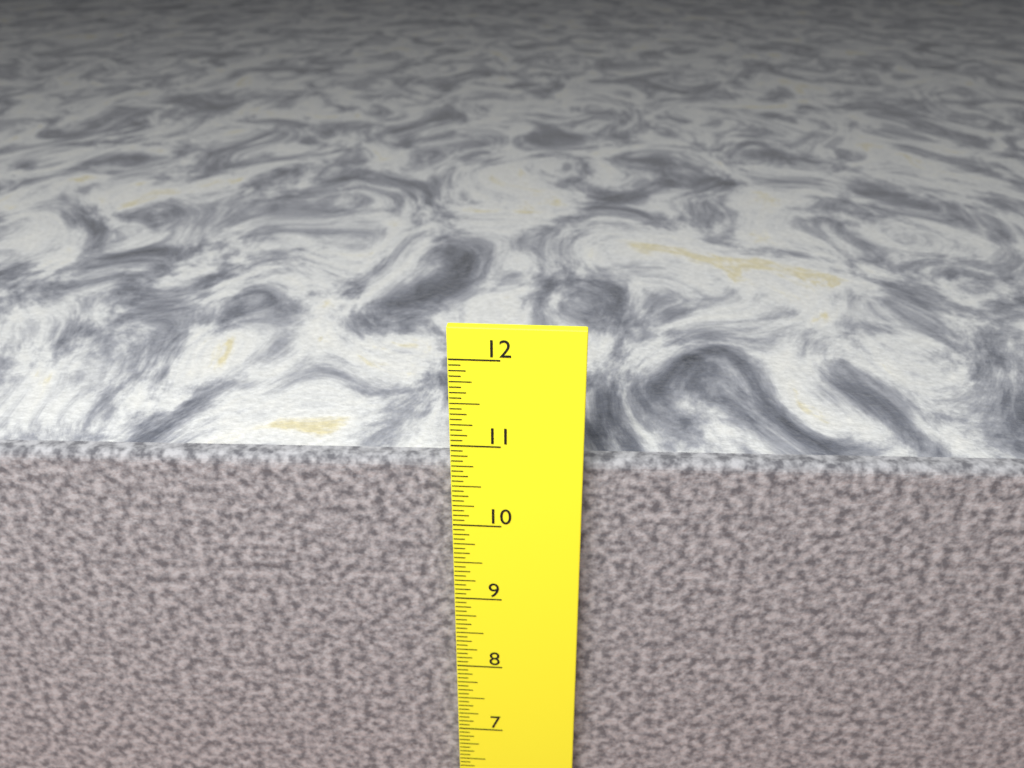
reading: 10.7500 in
